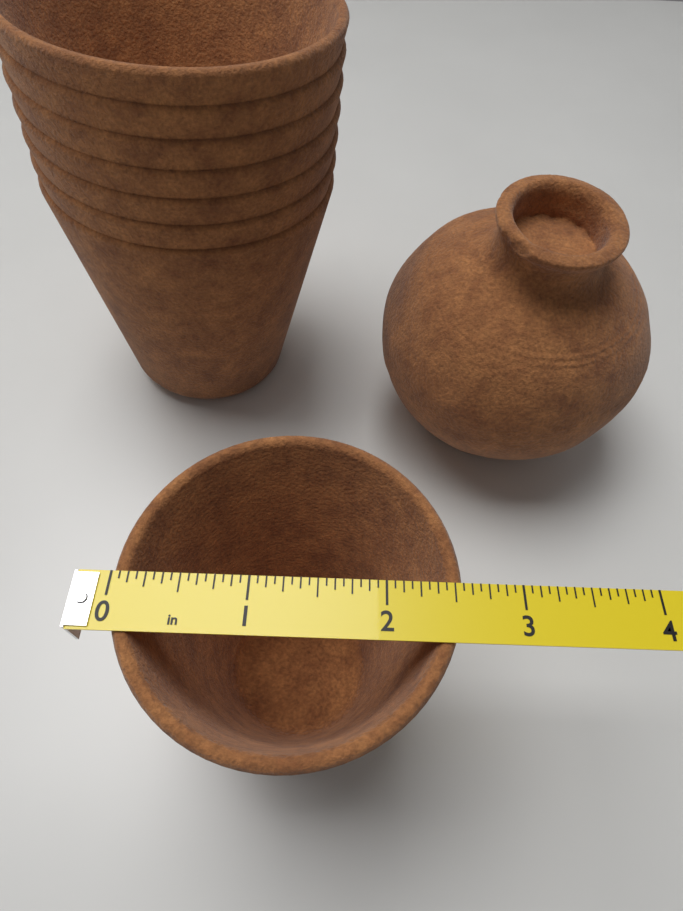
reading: 2.5625 in
